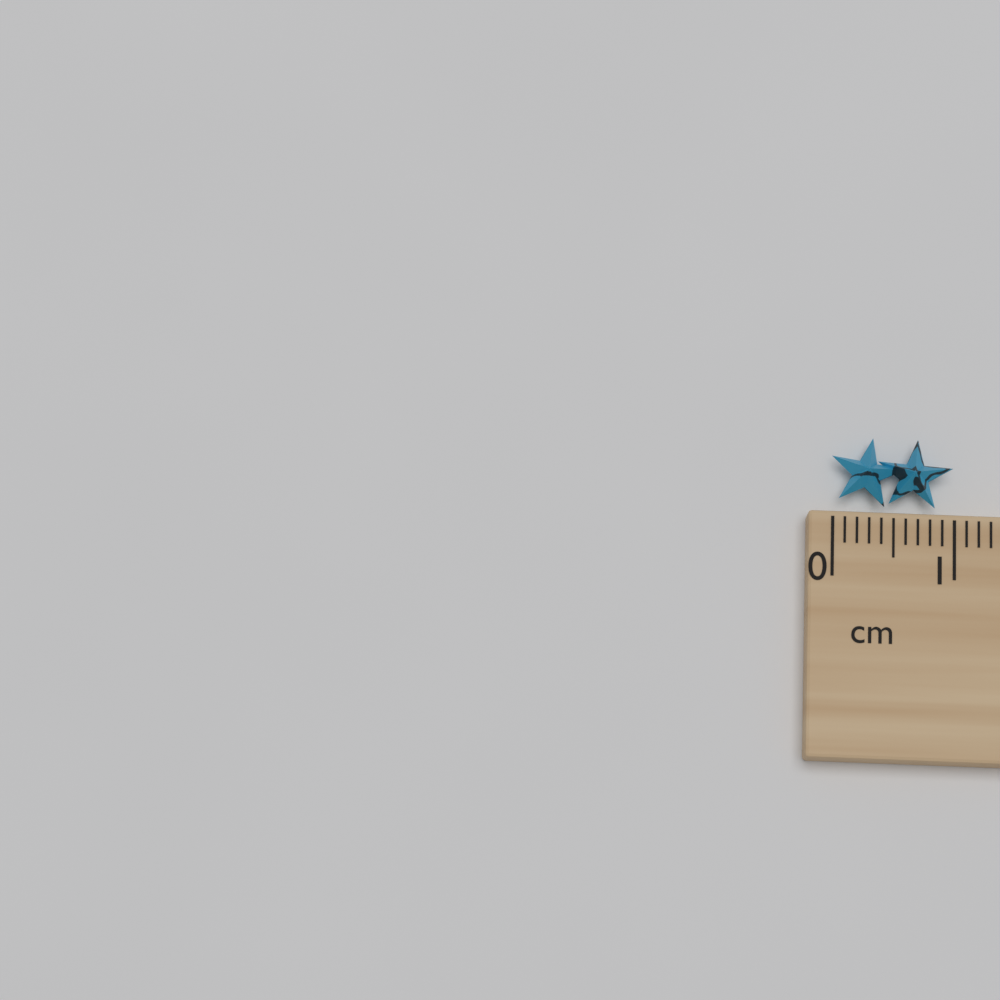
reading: 1.0 cm
